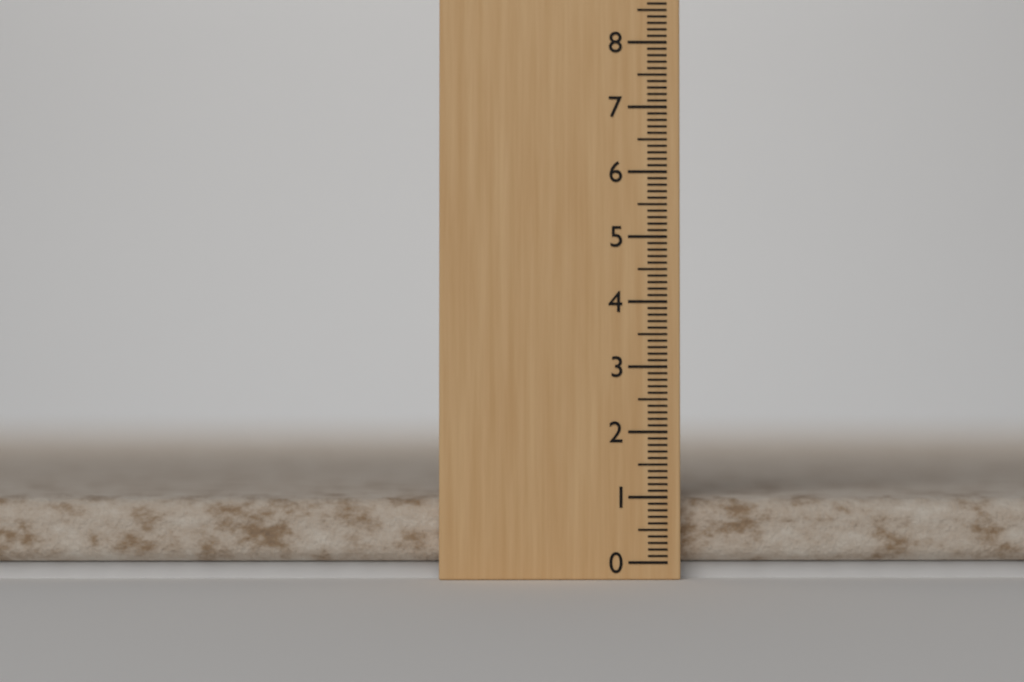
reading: 1.0 (no unit)
